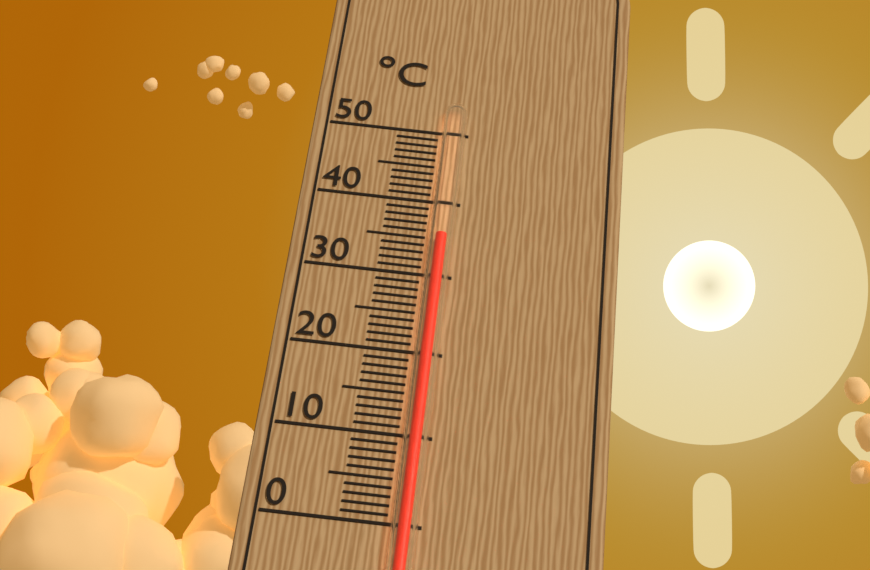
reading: 35 °C
